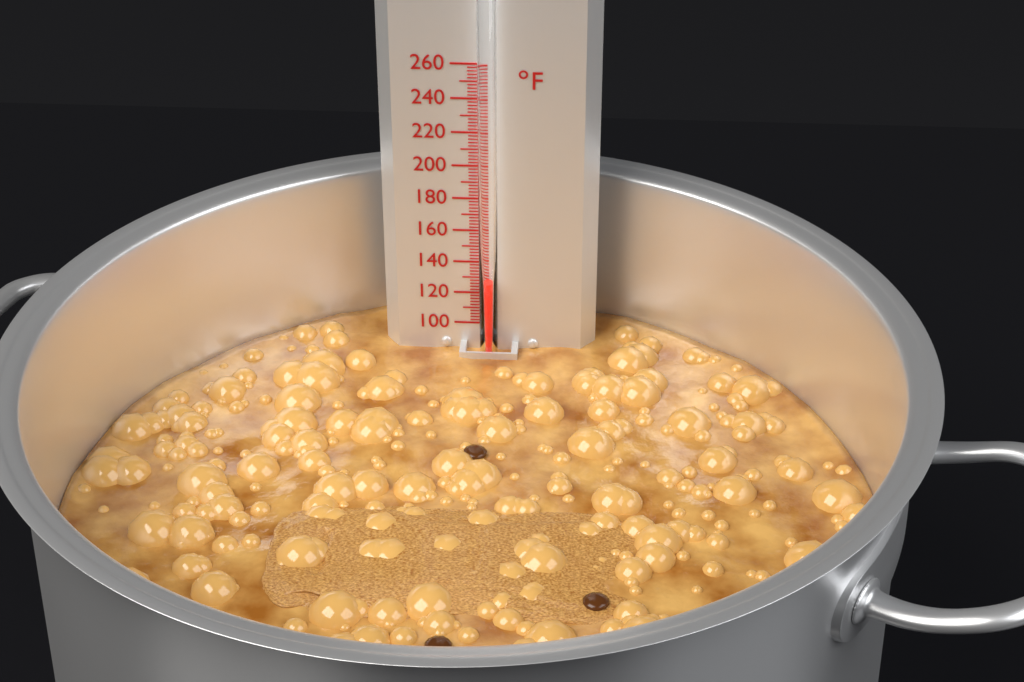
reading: 130 °F
